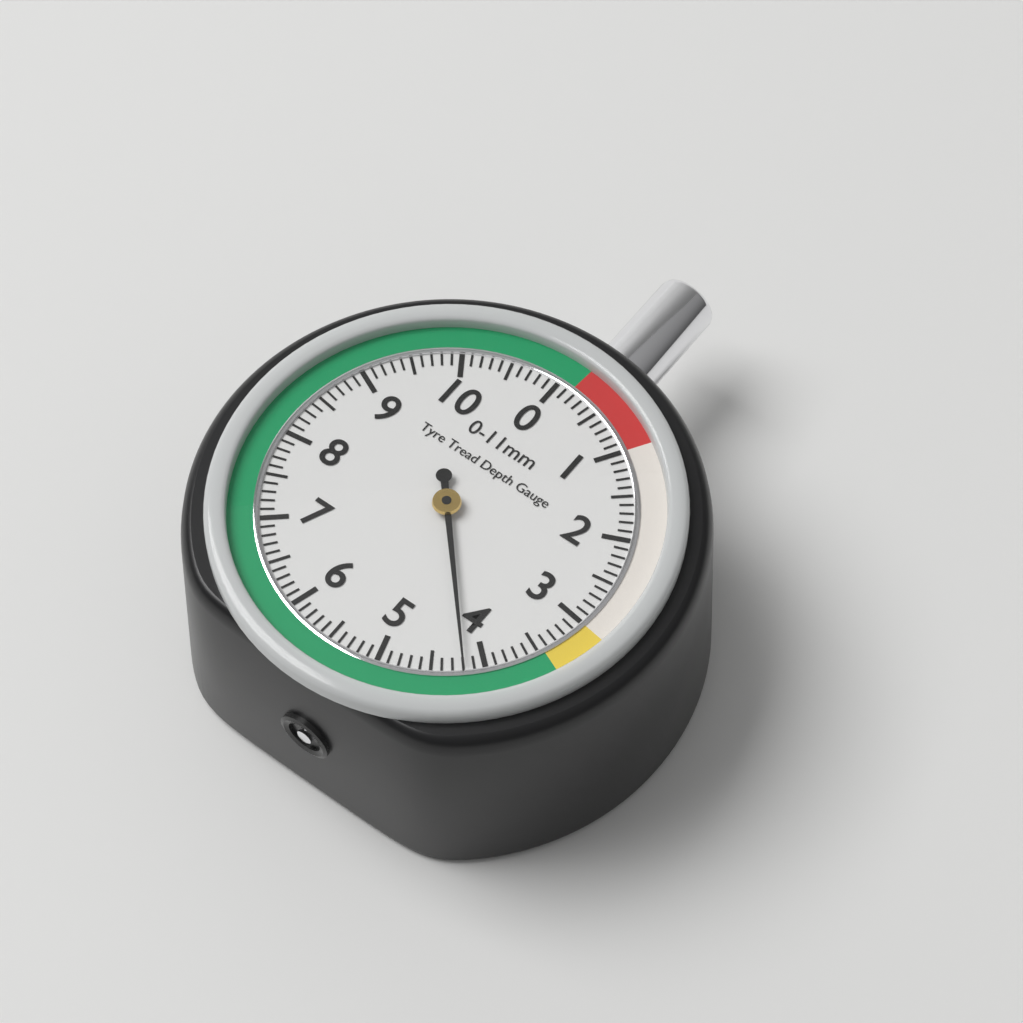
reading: 4.2 mm
